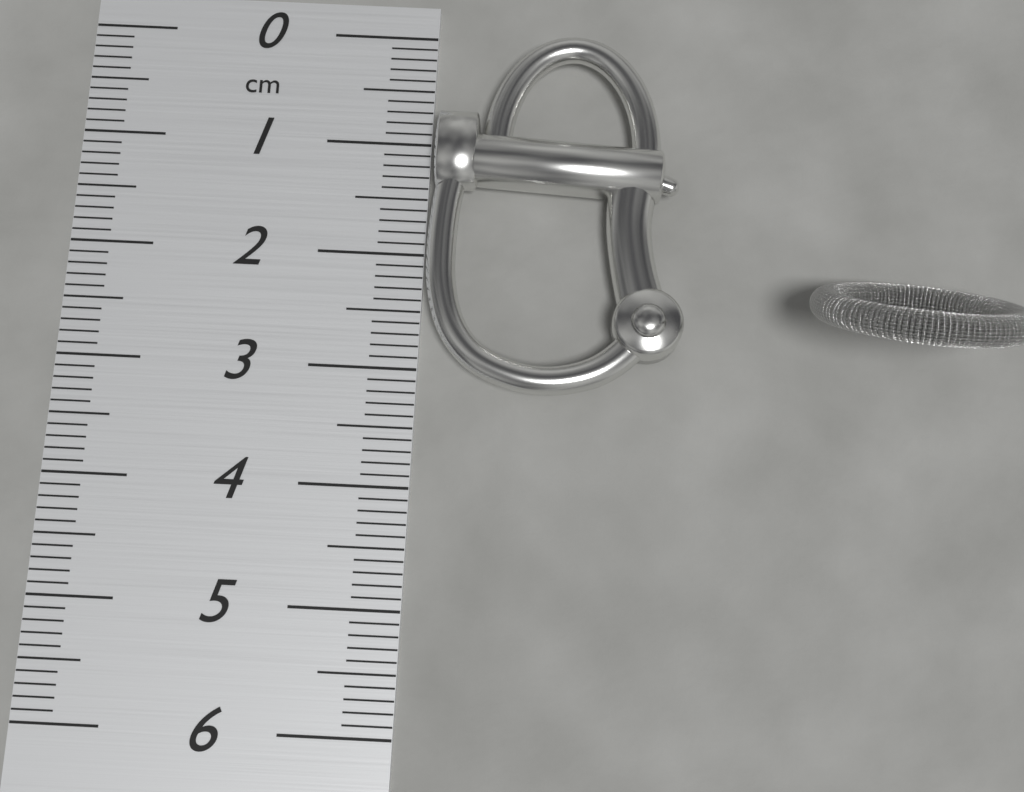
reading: 3.2 cm
